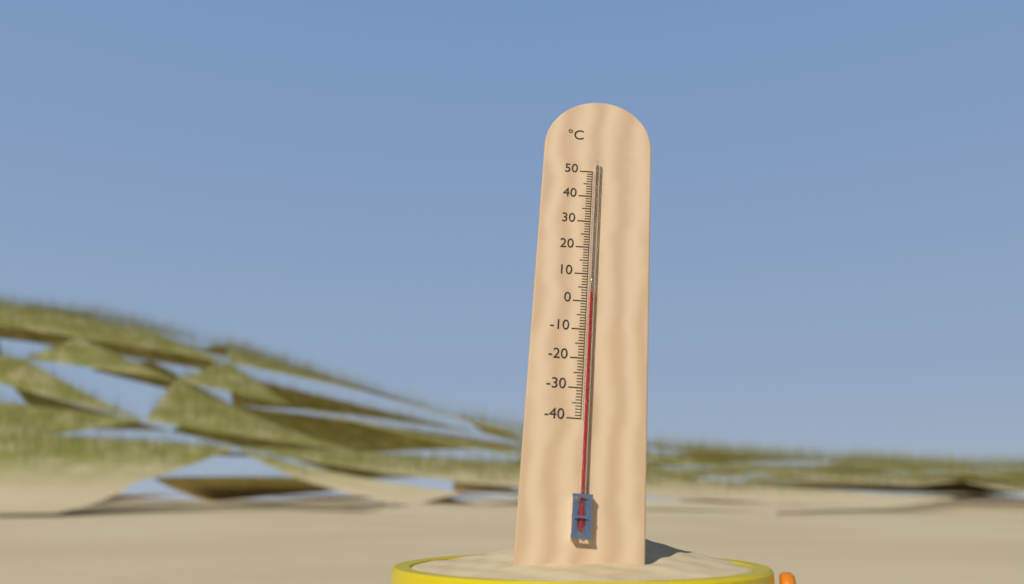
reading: 3 °C
